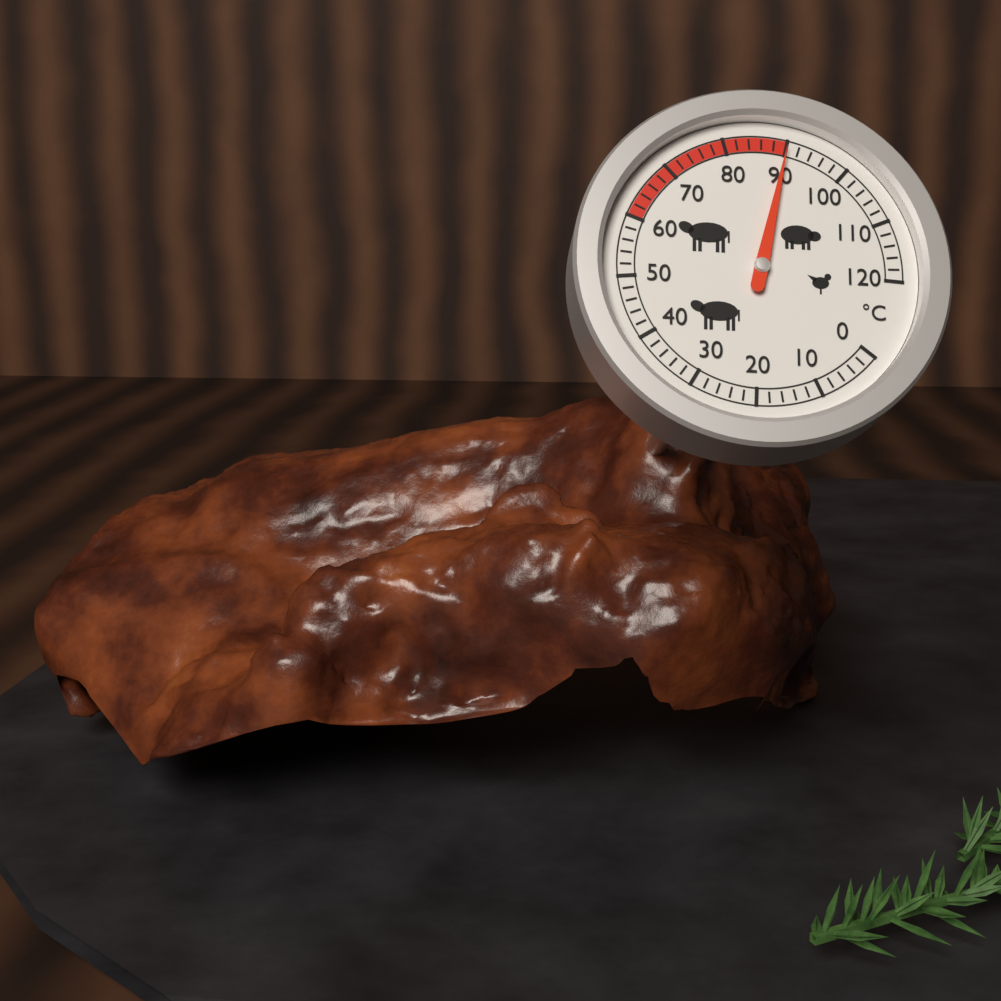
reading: 90 °C
